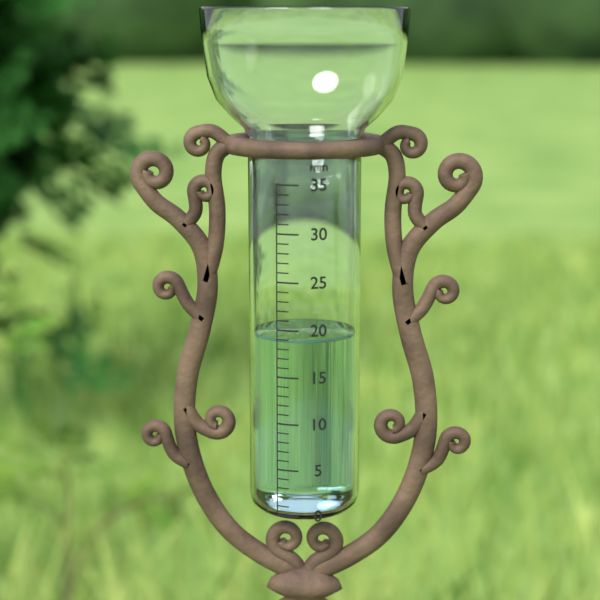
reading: 19 mm
